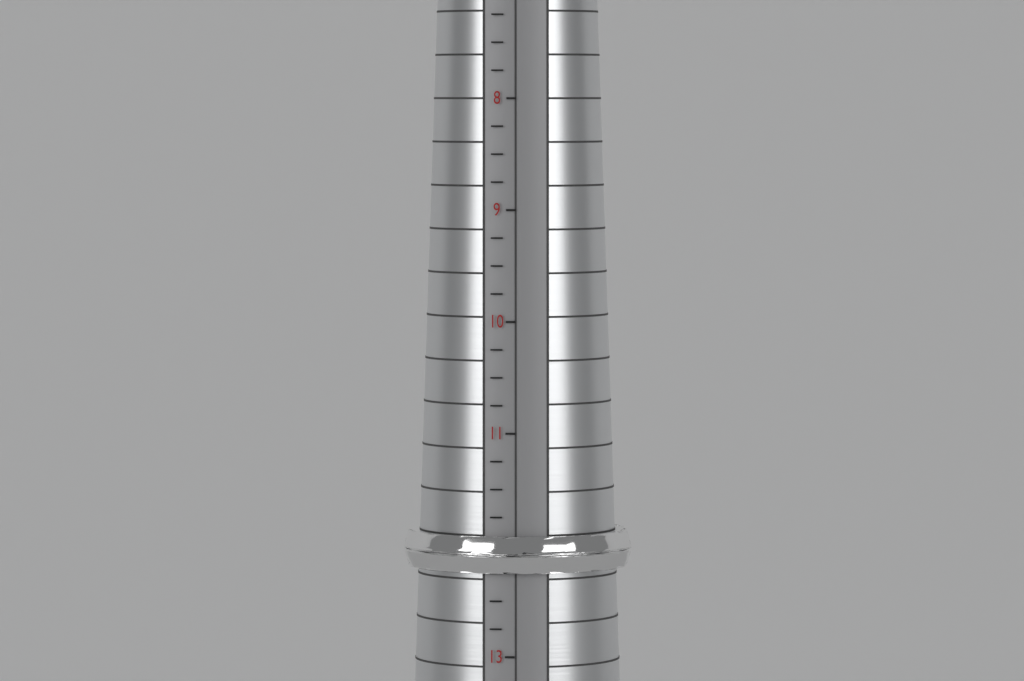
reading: 12.25 (no unit)
